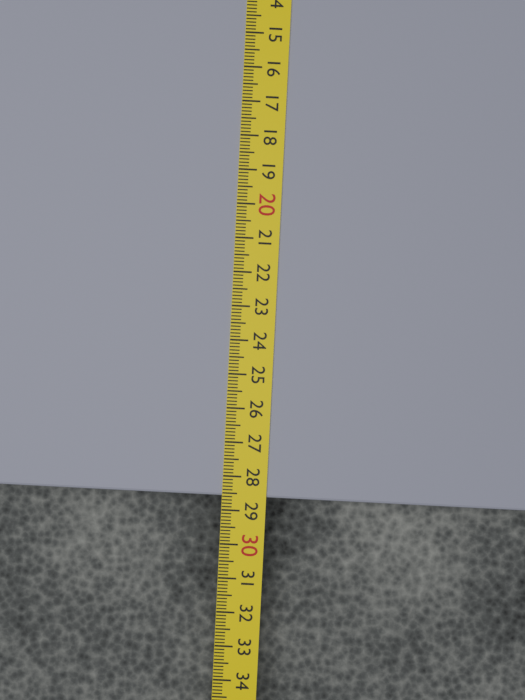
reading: 28.6 cm
